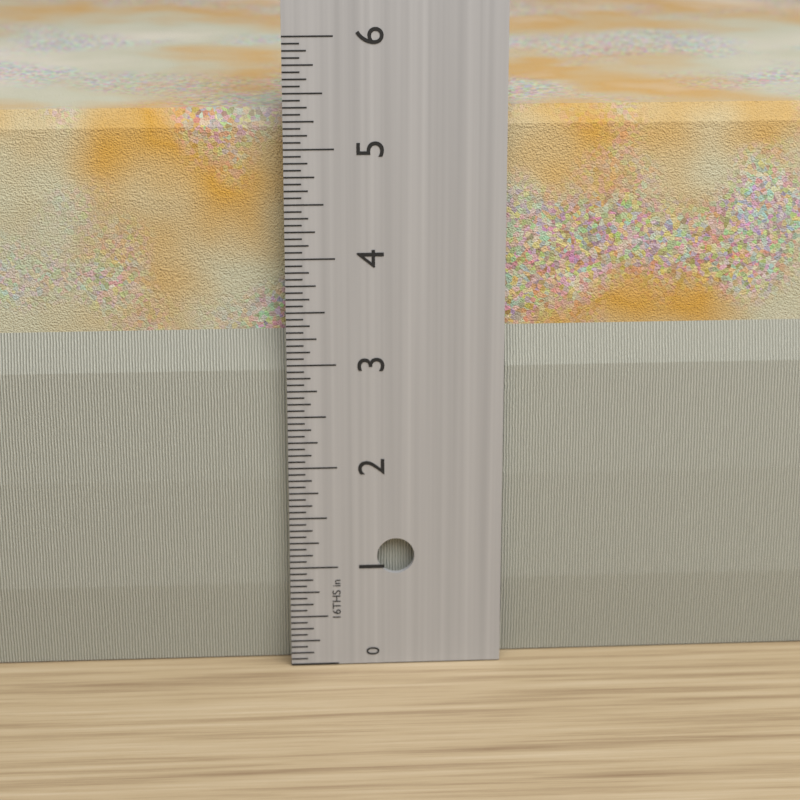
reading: 5.3125 in
